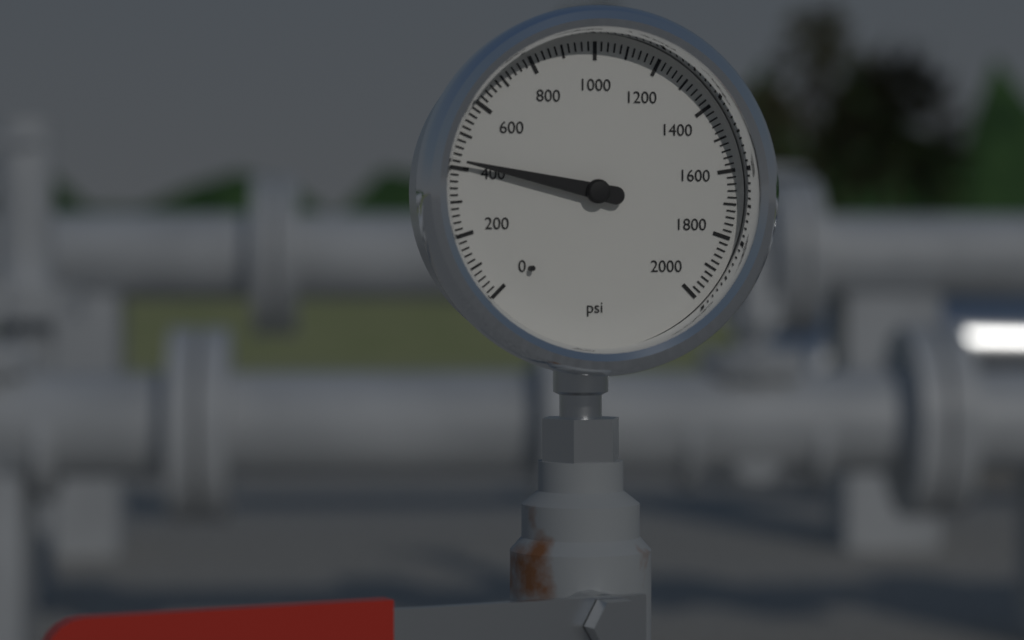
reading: 420 psi
